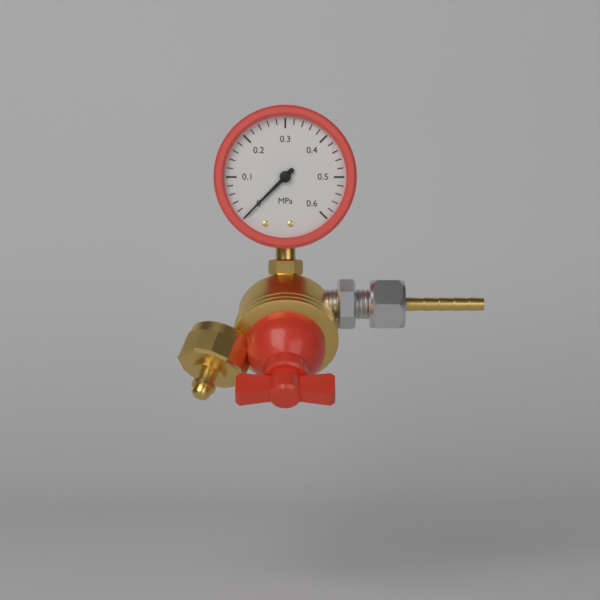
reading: 0.00 MPa
